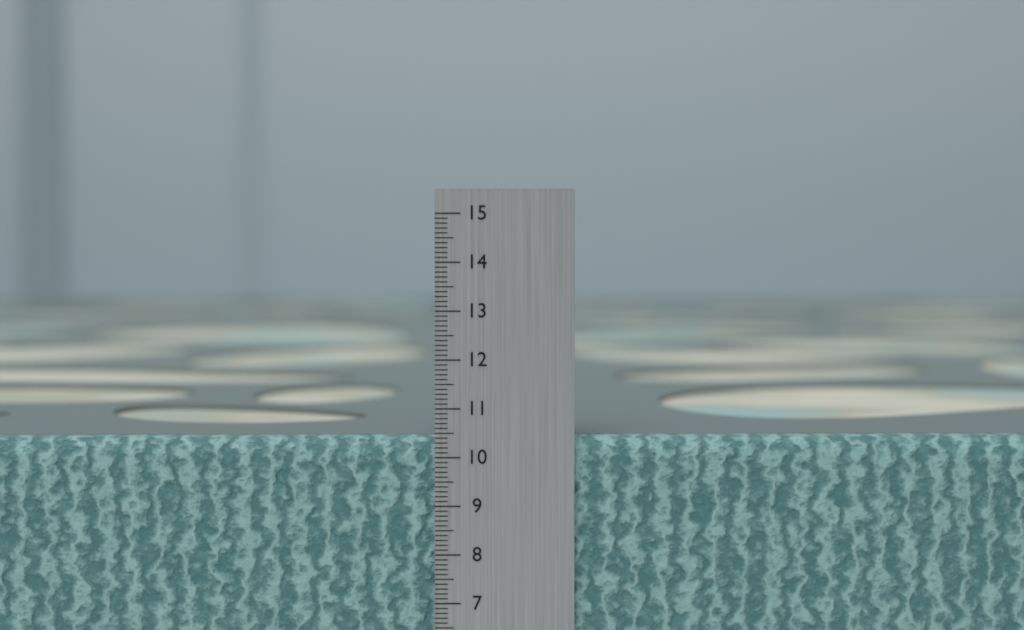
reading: 10.4 cm
